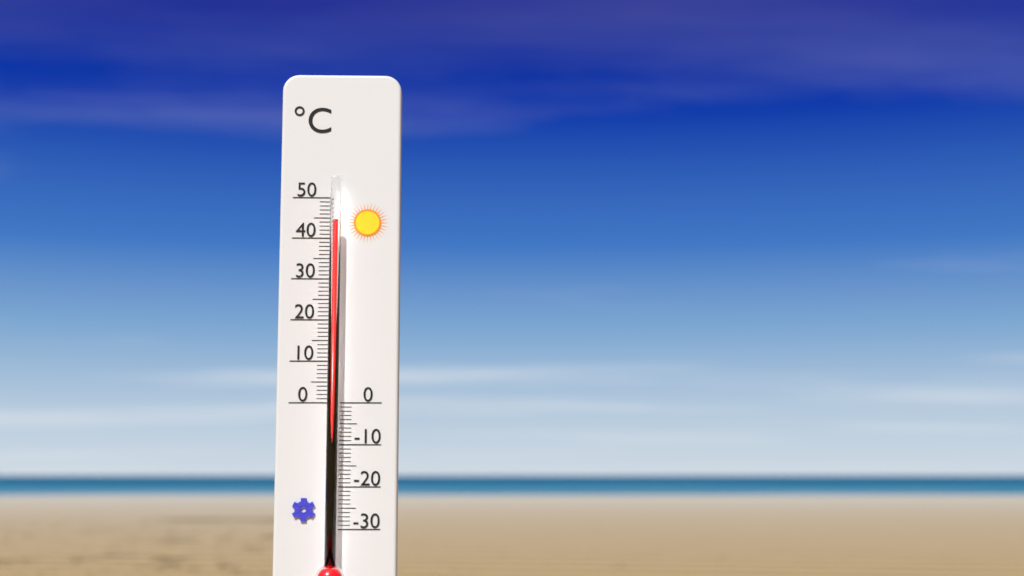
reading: 44 °C
